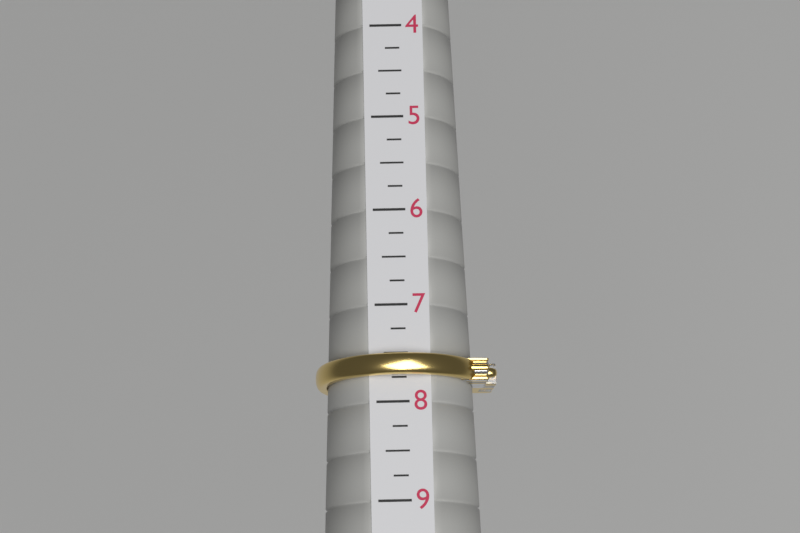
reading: 7.75 (no unit)
